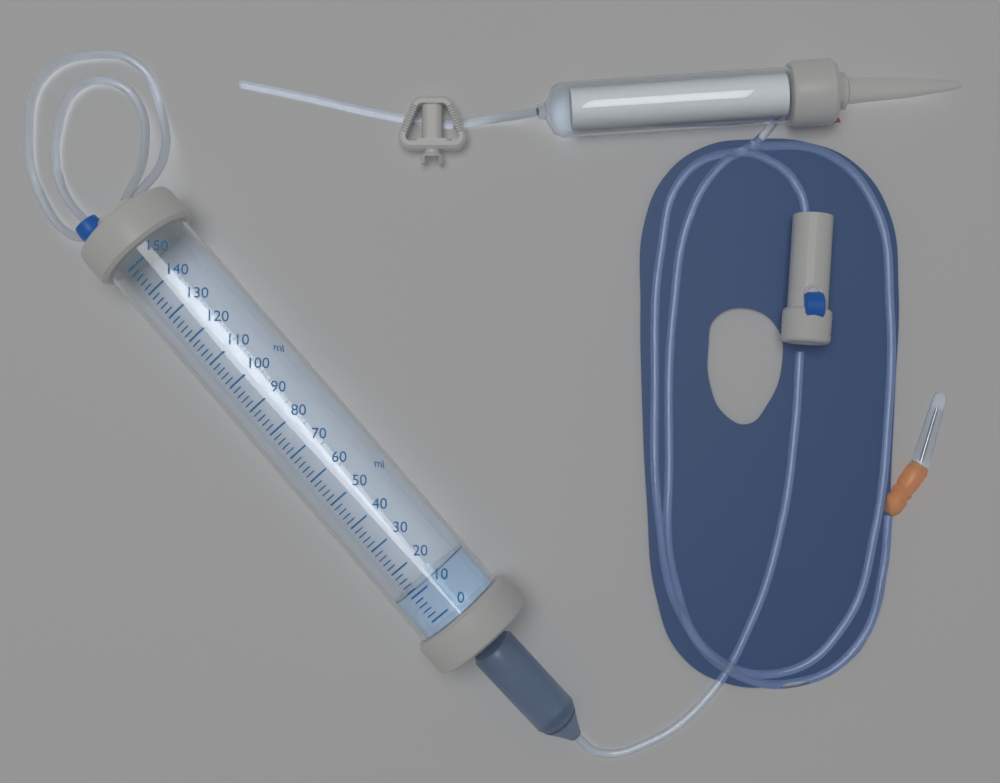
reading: 12 ml
